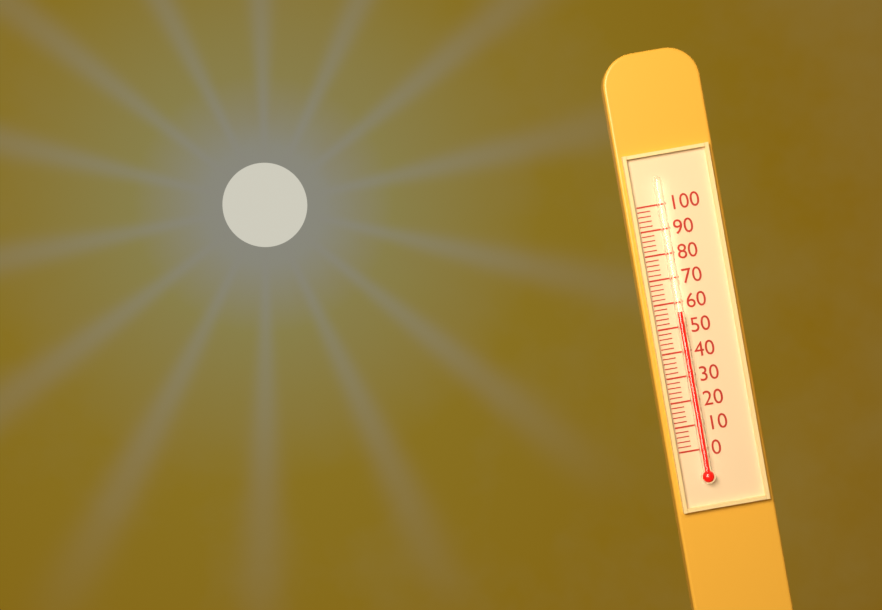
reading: 56 (no unit)
